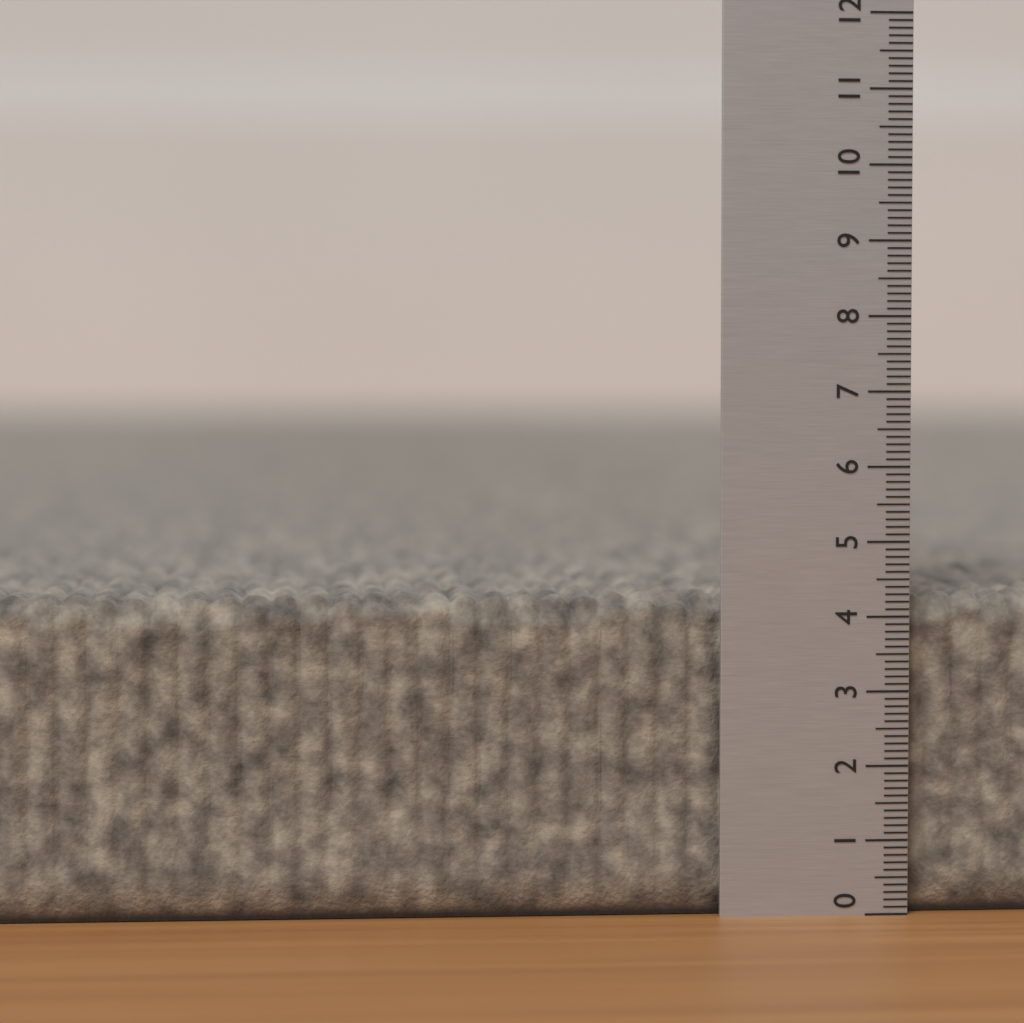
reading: 4.3 (no unit)
